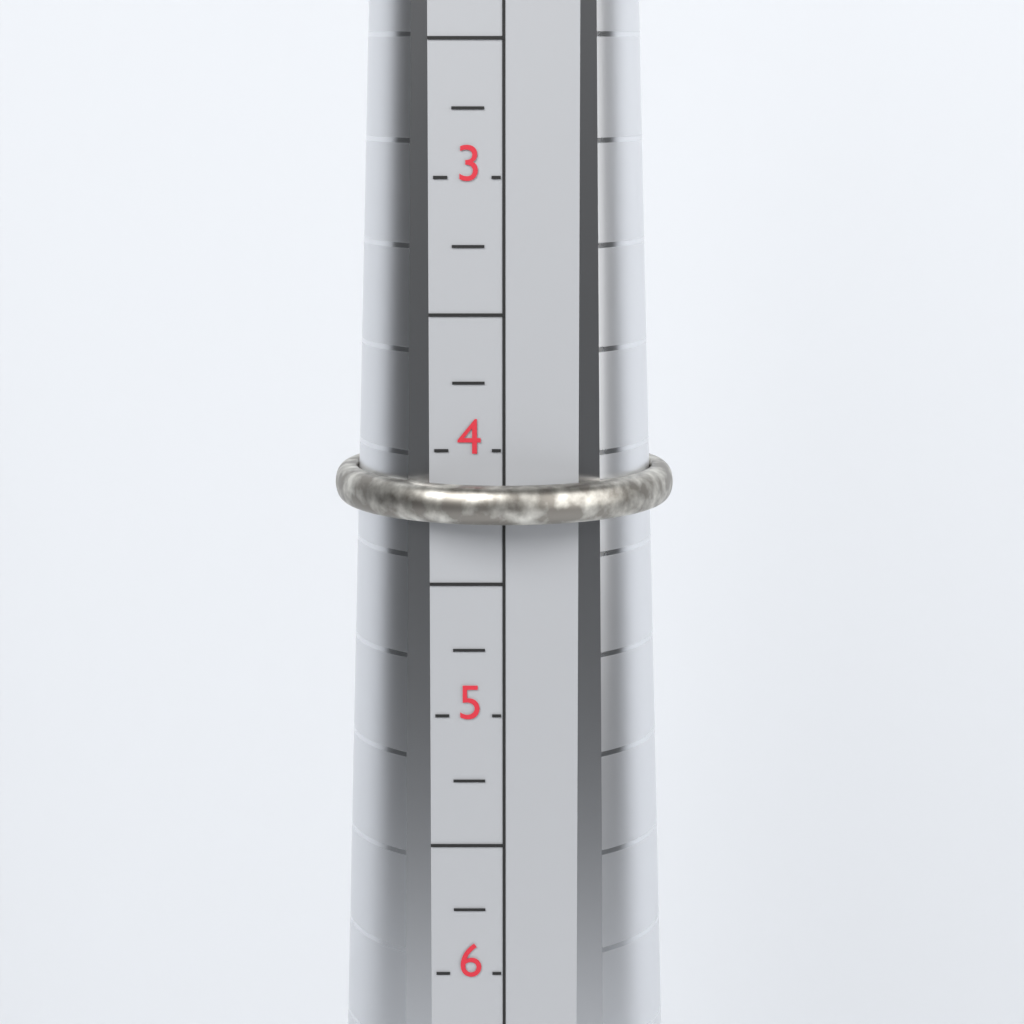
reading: 4.25 (no unit)
